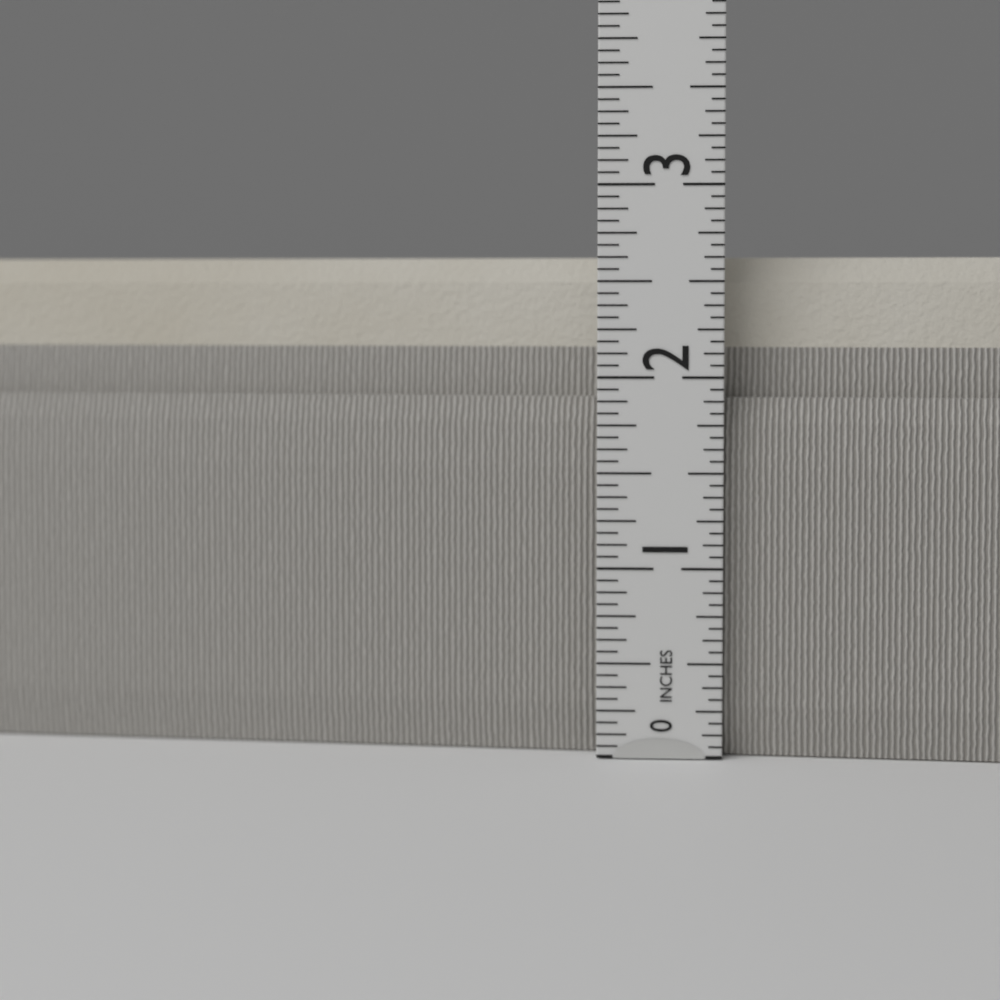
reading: 2.6250 in
